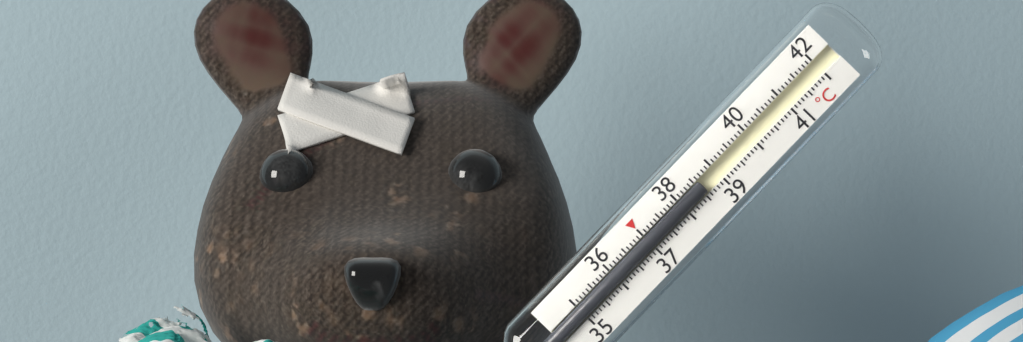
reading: 38.6 °C
